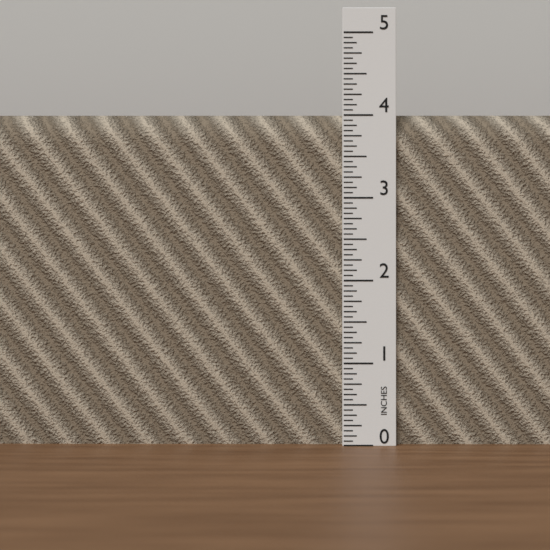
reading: 4.0000 in
